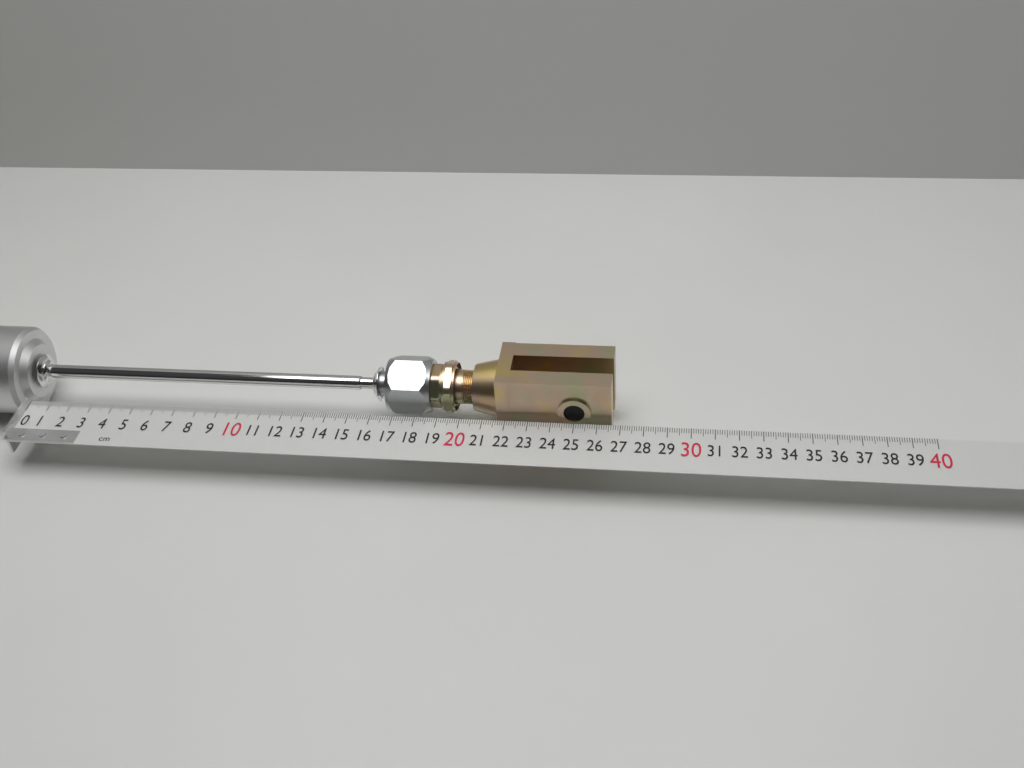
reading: 26.6 cm
